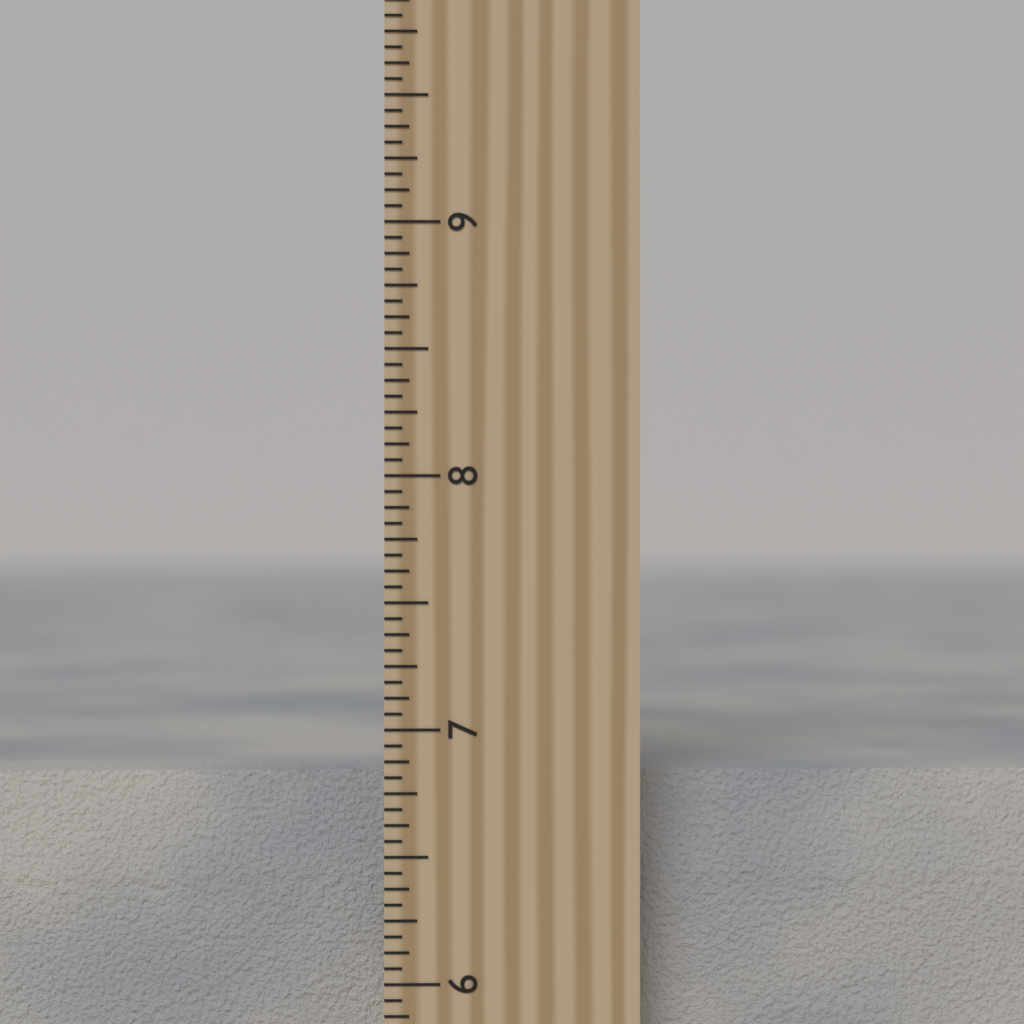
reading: 6.8125 inch
